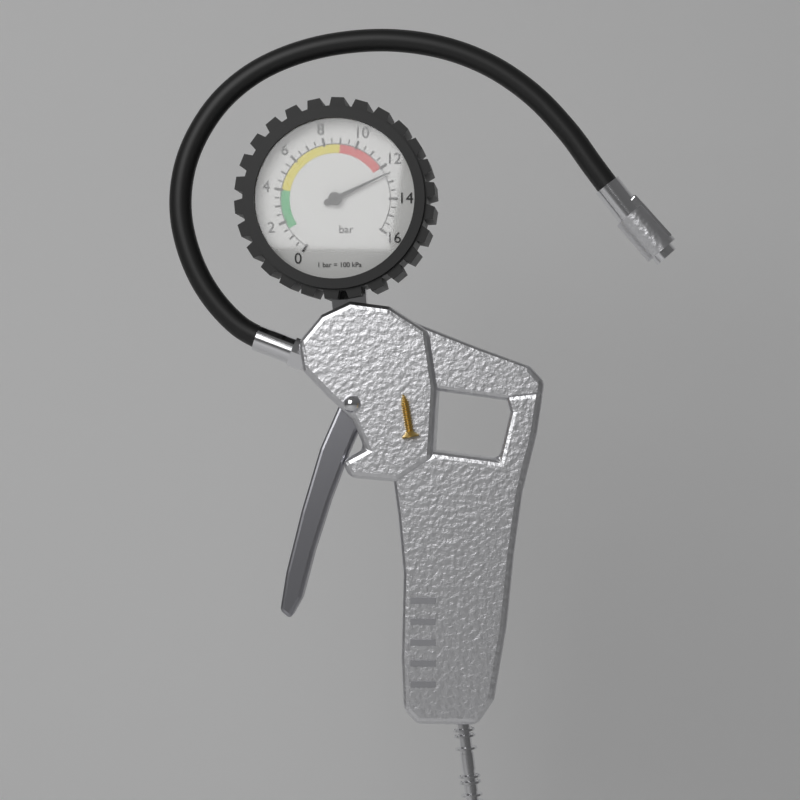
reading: 12.5 bar
